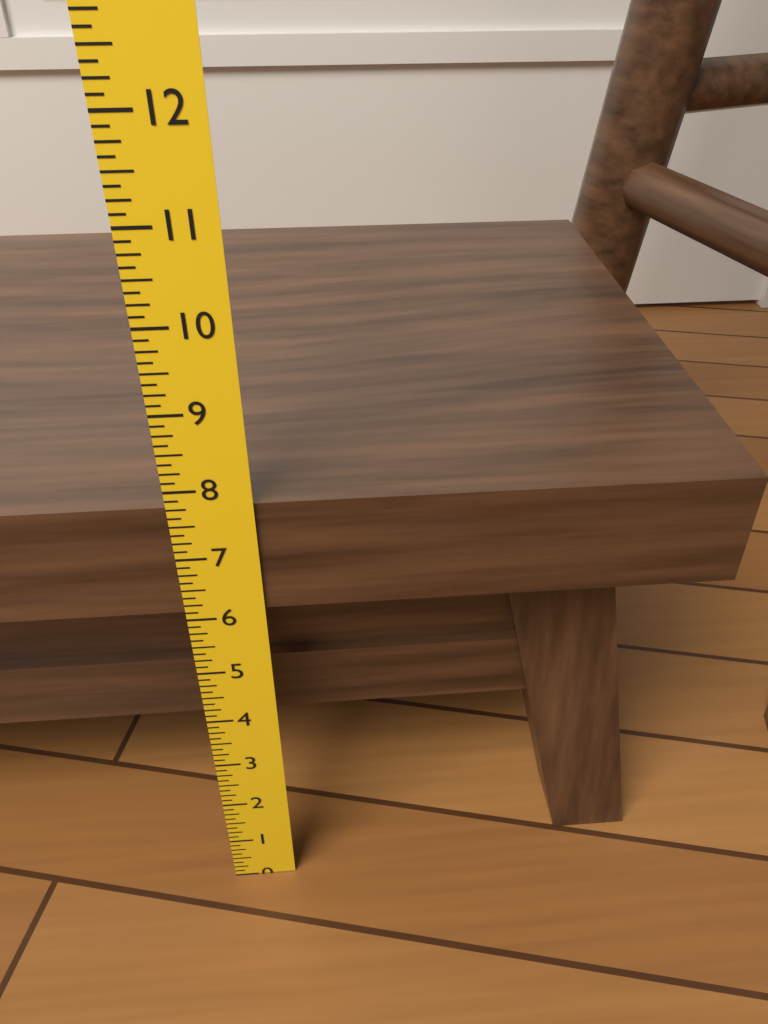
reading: 7.750 in
